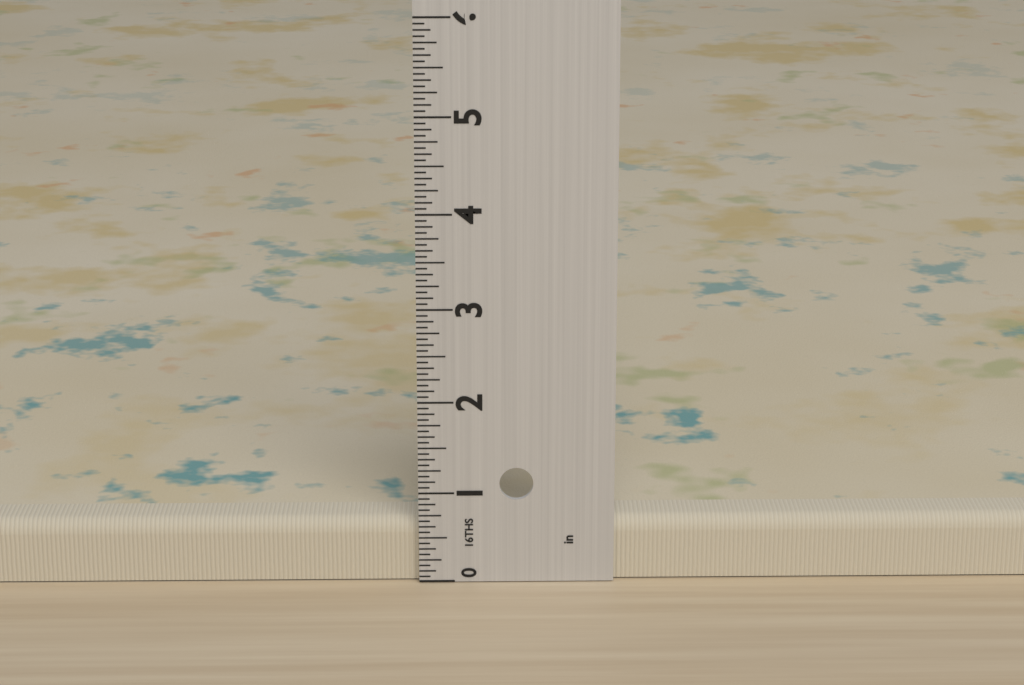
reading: 0.6875 in
